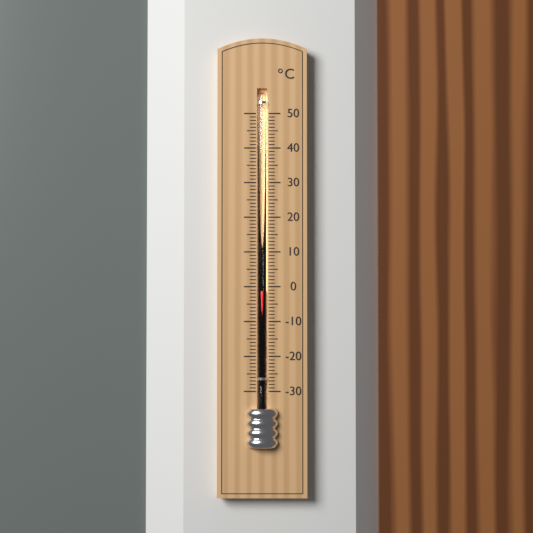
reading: -1 °C
